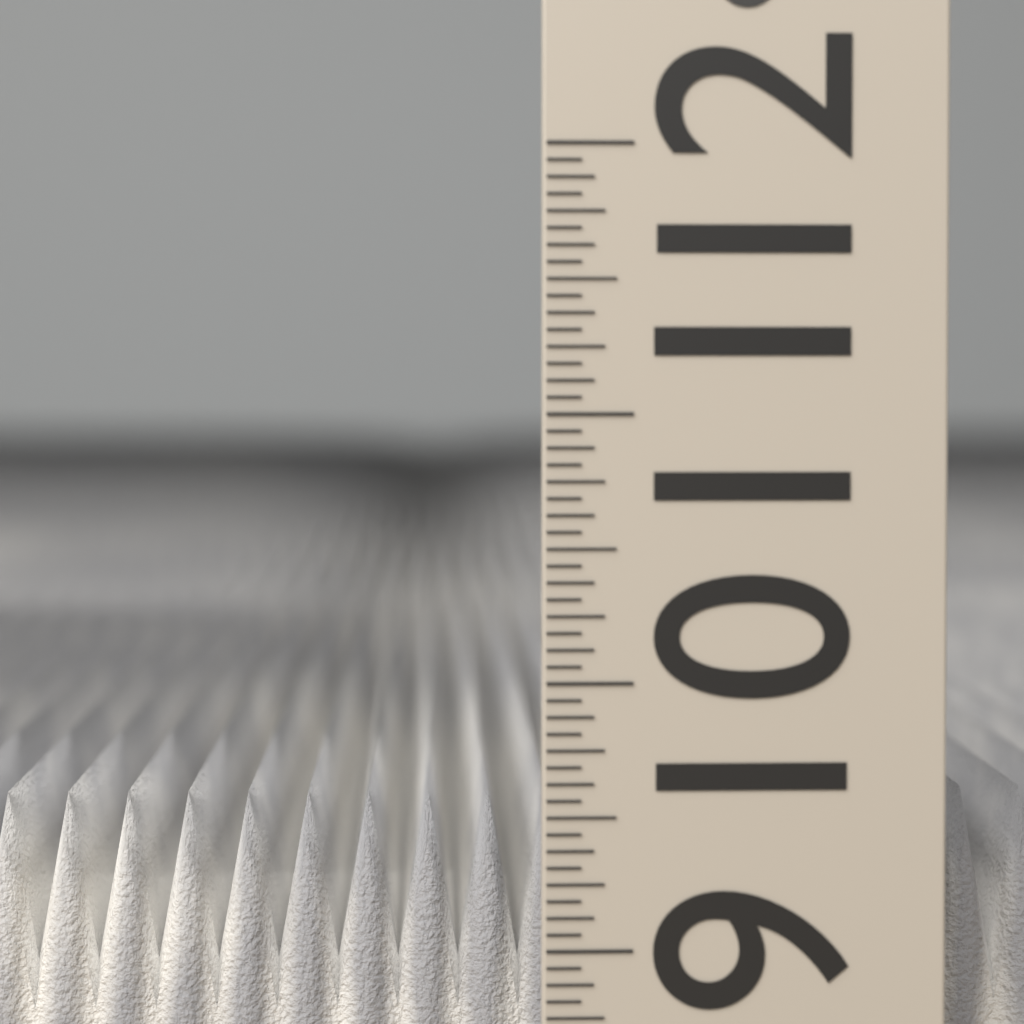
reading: 9.5000 (no unit)
